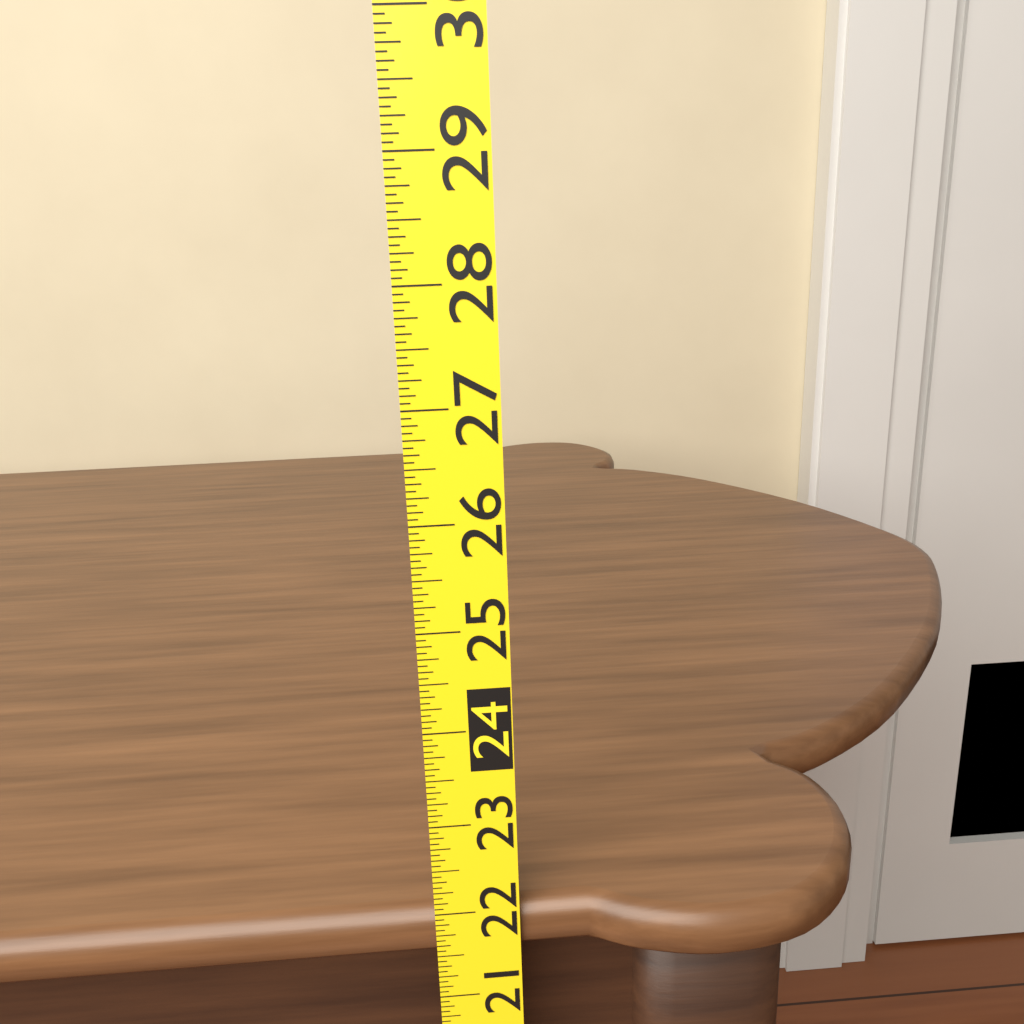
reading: 22.0000 (no unit)
